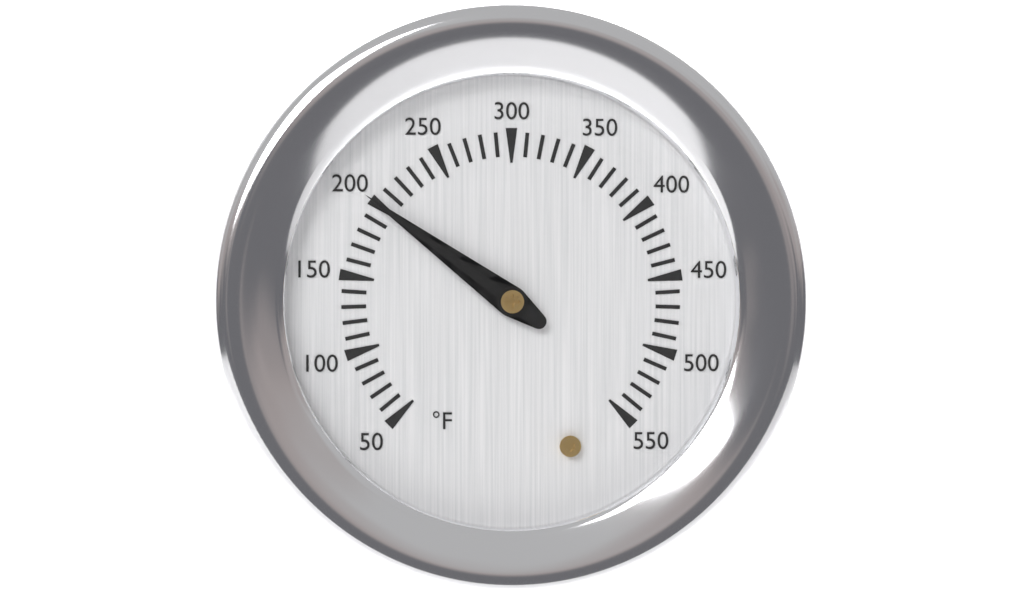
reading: 200 °F
